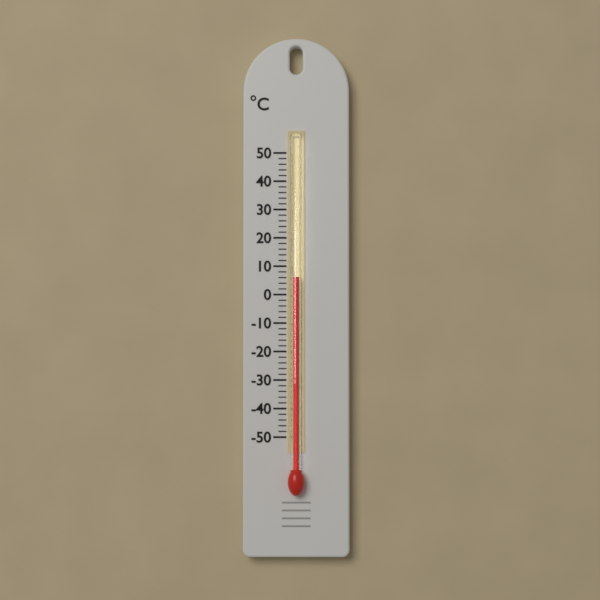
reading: 6 °C
